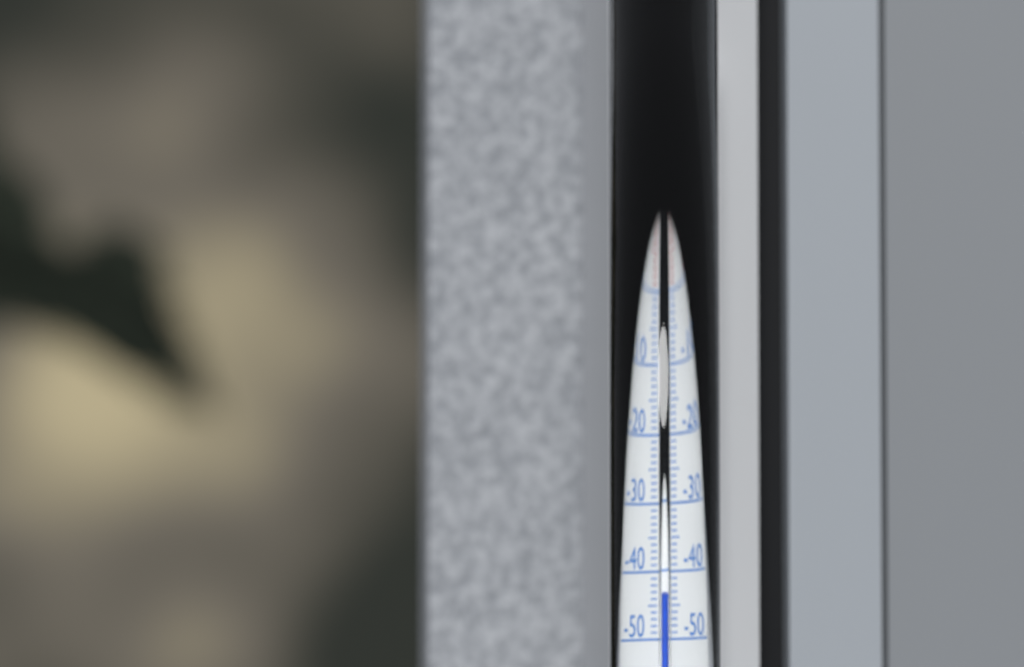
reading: -43 °C
